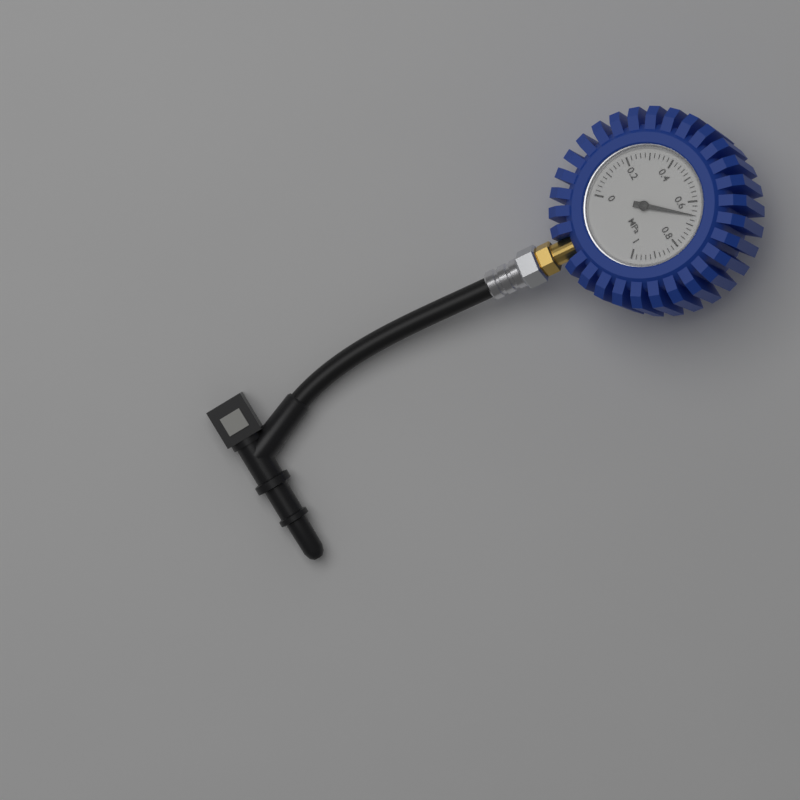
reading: 0.66 MPa
